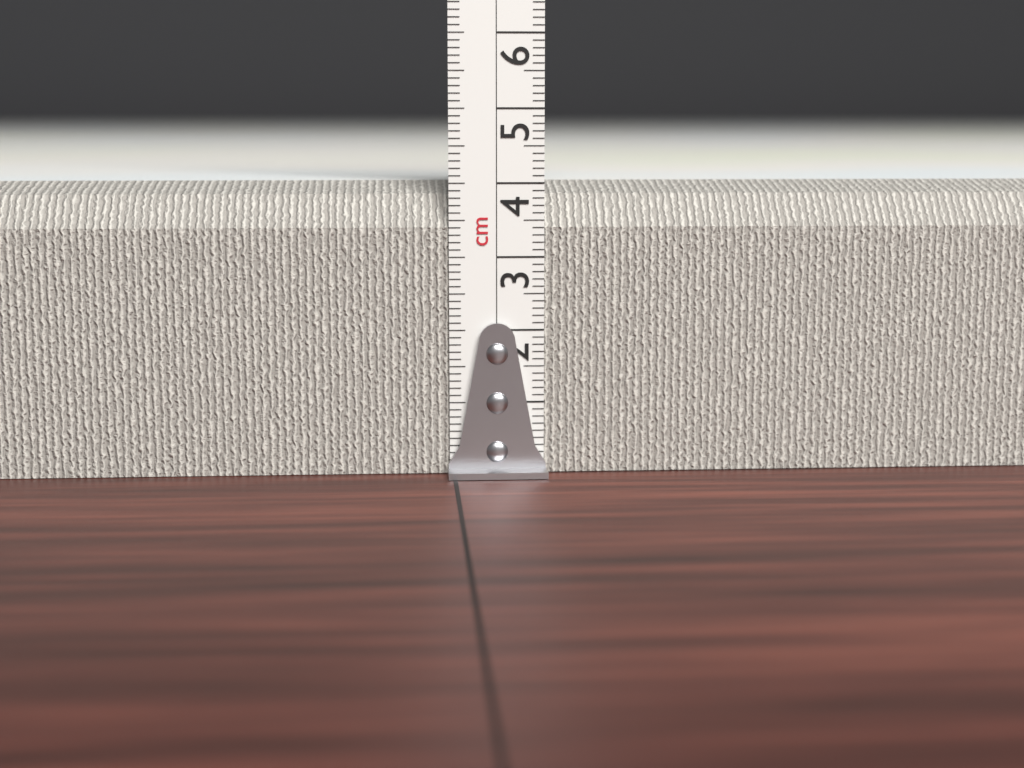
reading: 4.0 cm
